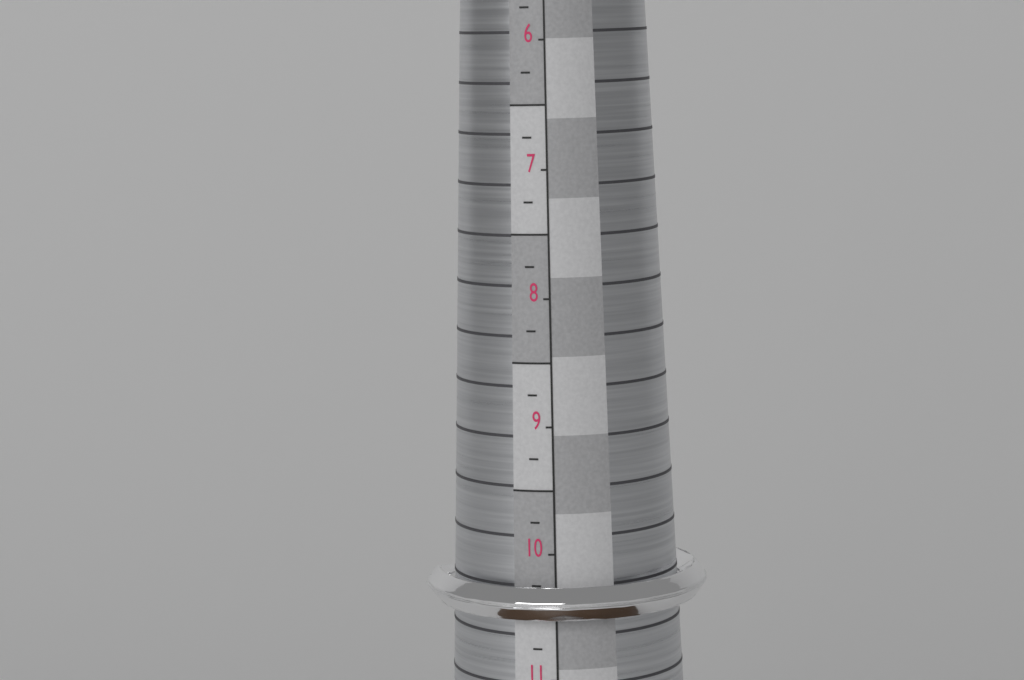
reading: 10.50 (no unit)
